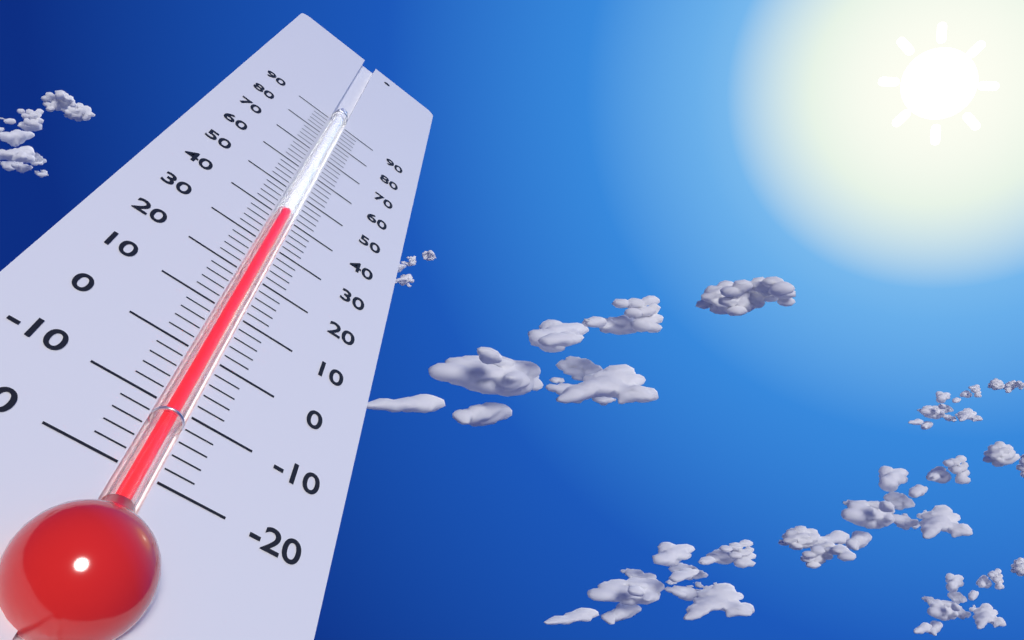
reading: 42 (no unit)
